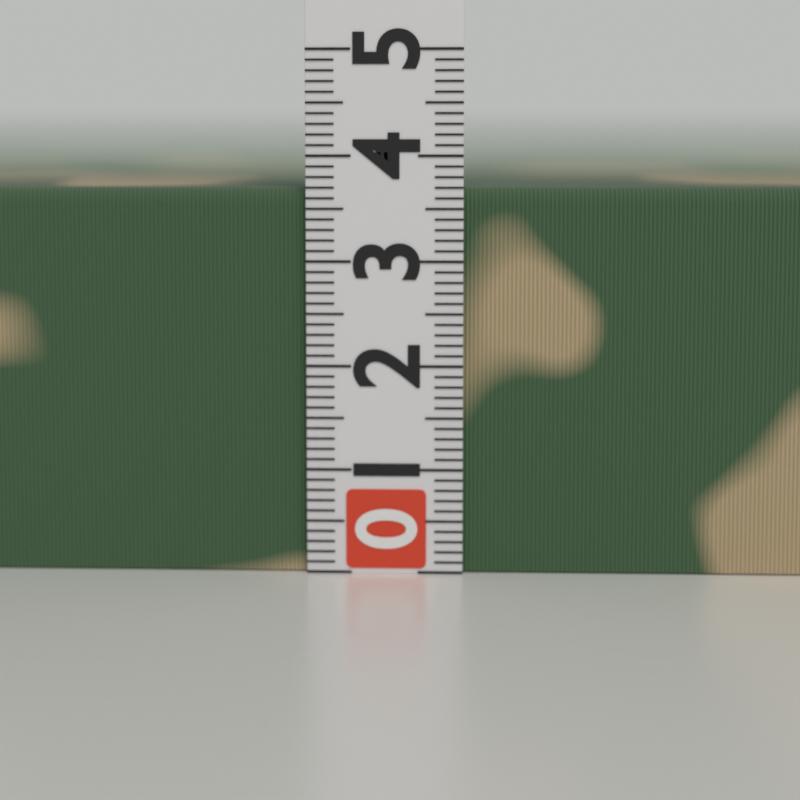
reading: 3.7 (no unit)
